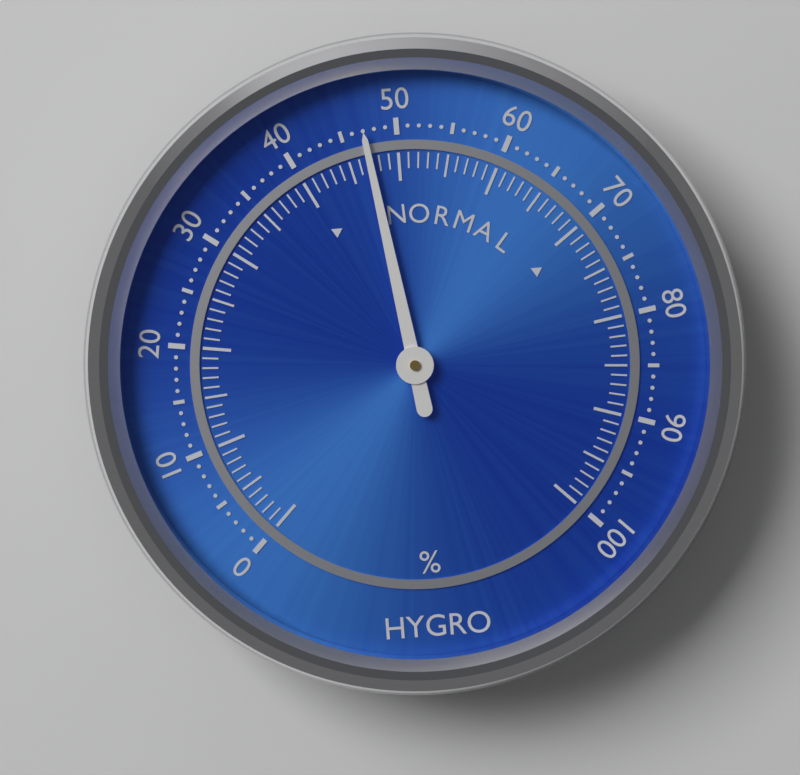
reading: 47 %
